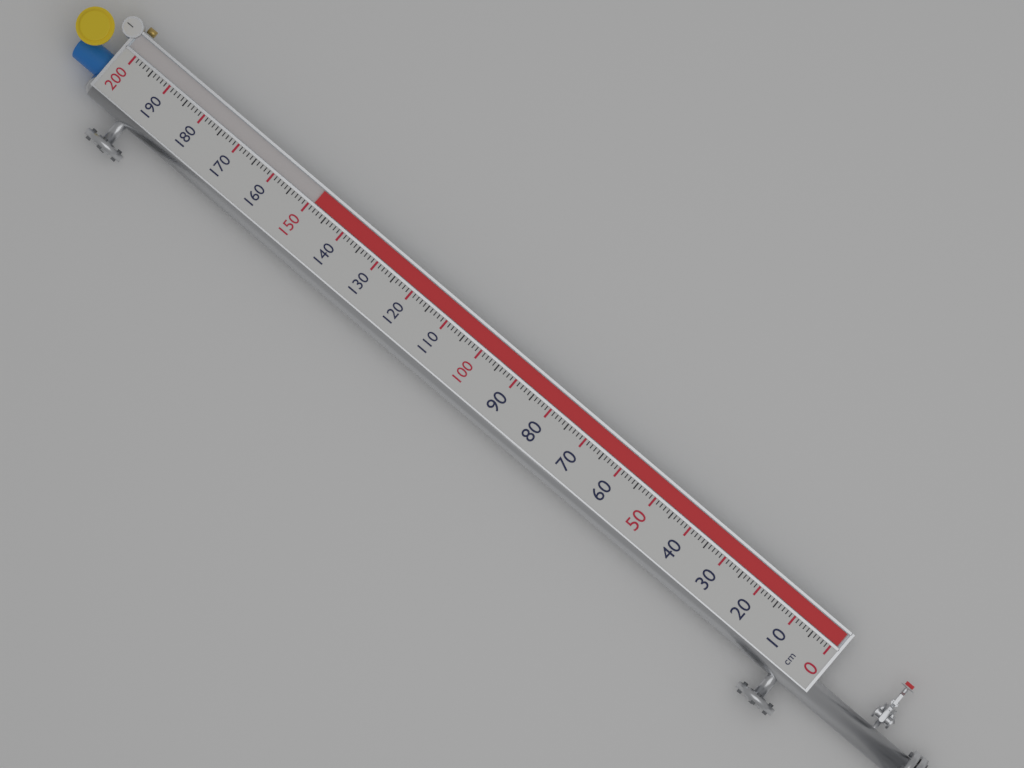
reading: 149 cm
